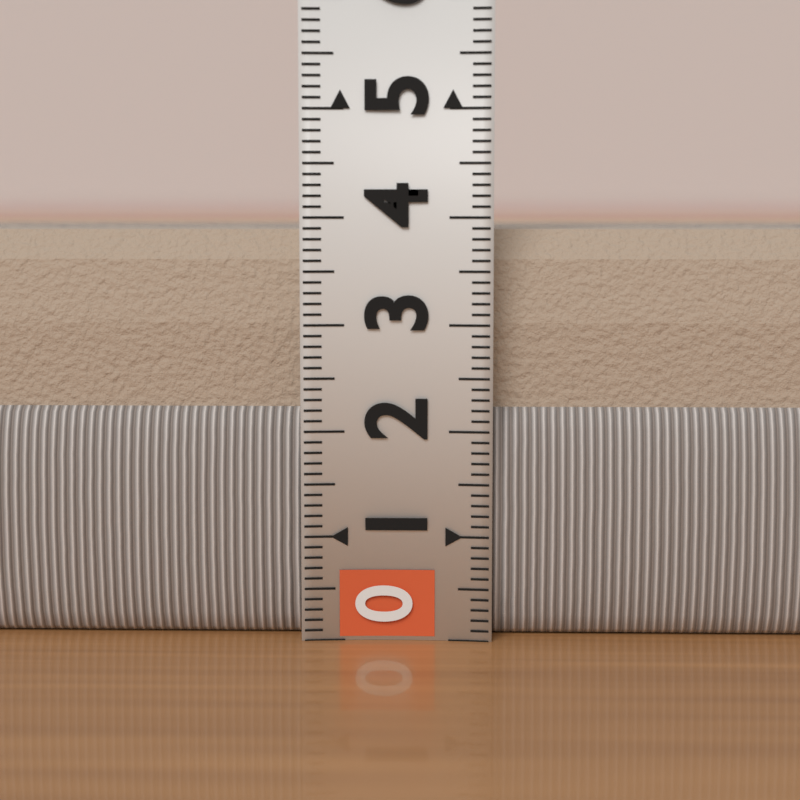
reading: 4.0 (no unit)
